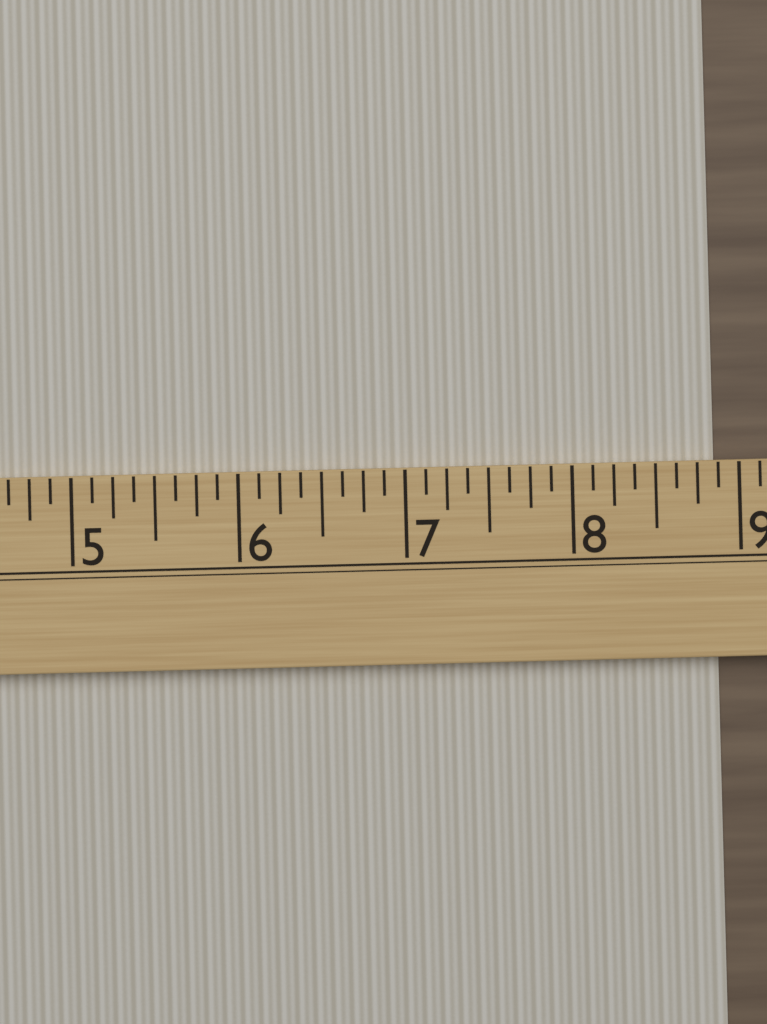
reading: 8.875 (no unit)
